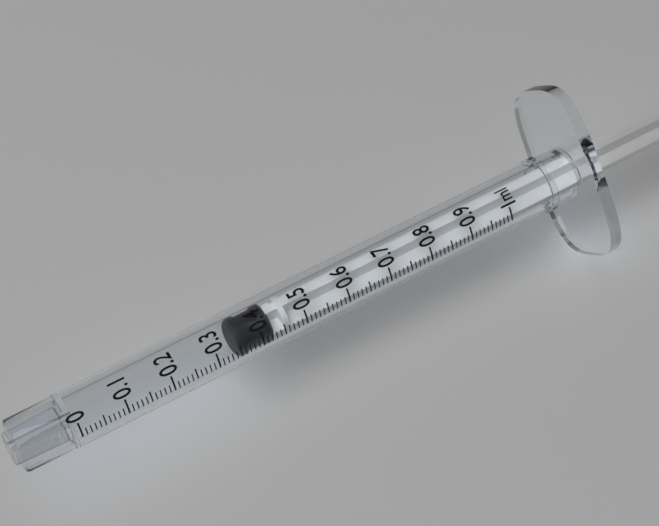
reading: 0.35 ml
